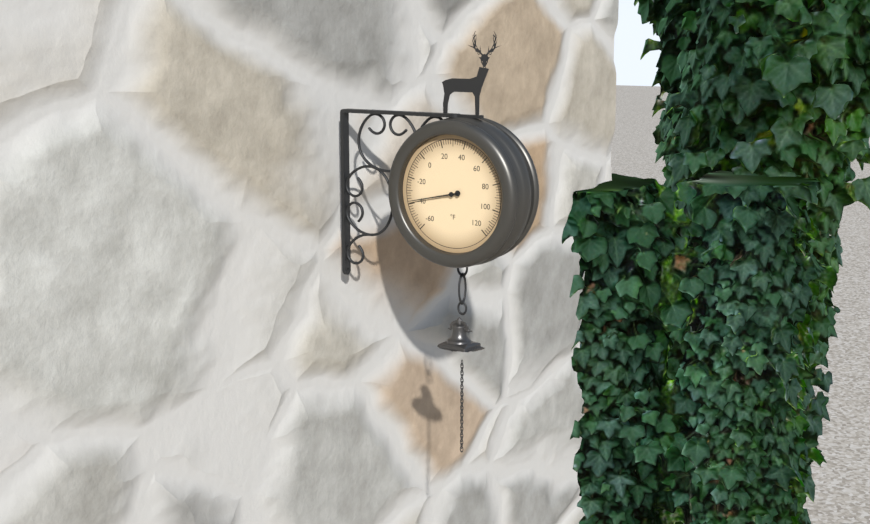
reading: -38 °F
